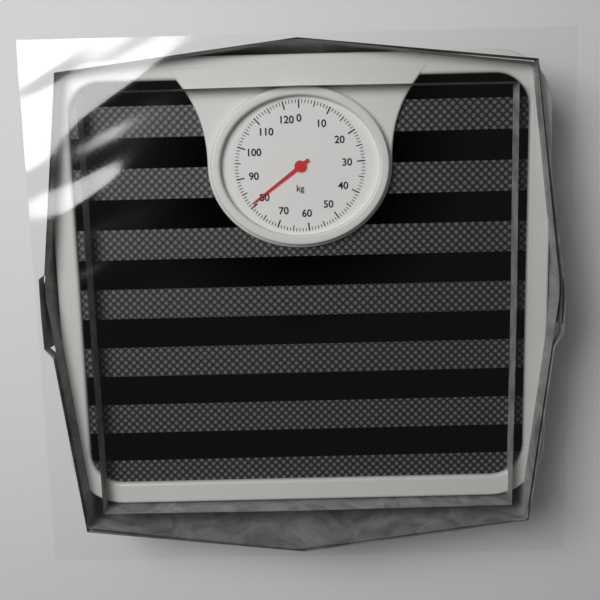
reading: 81 kg
